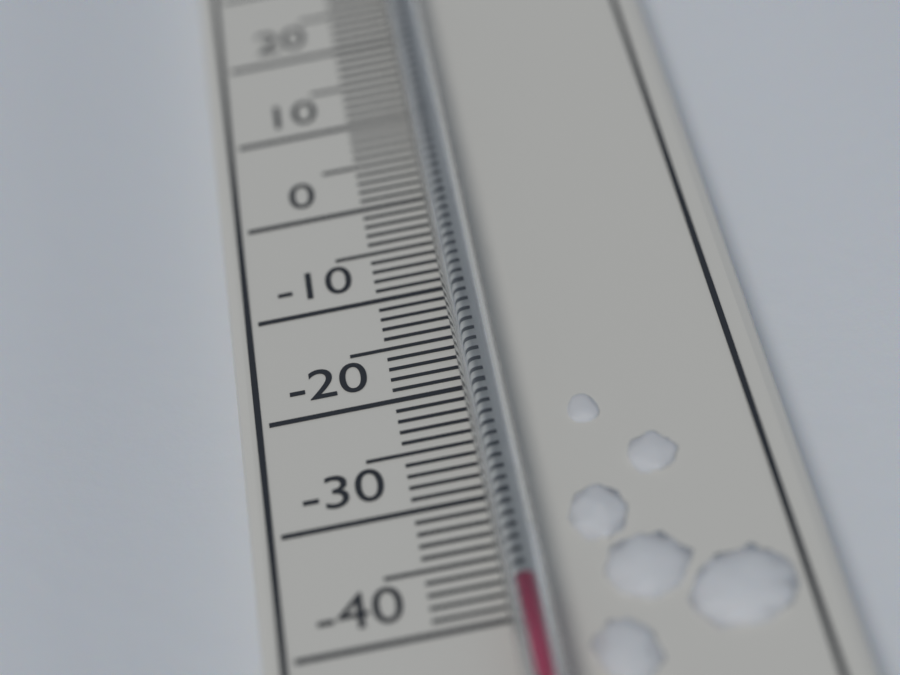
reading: -39 °C
